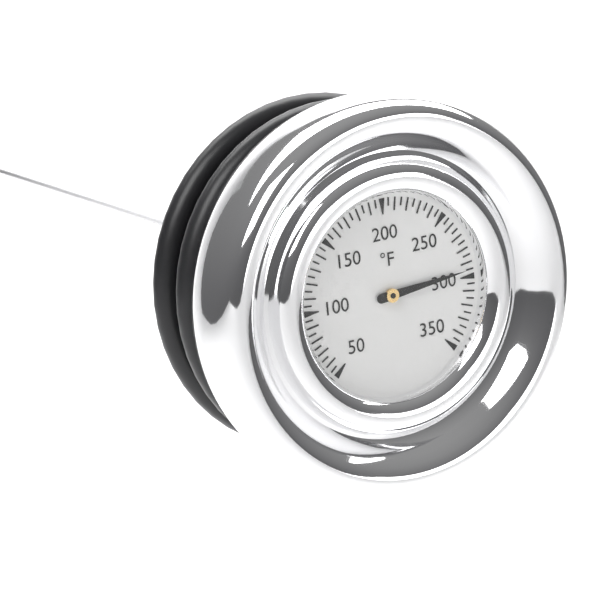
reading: 295 °F
